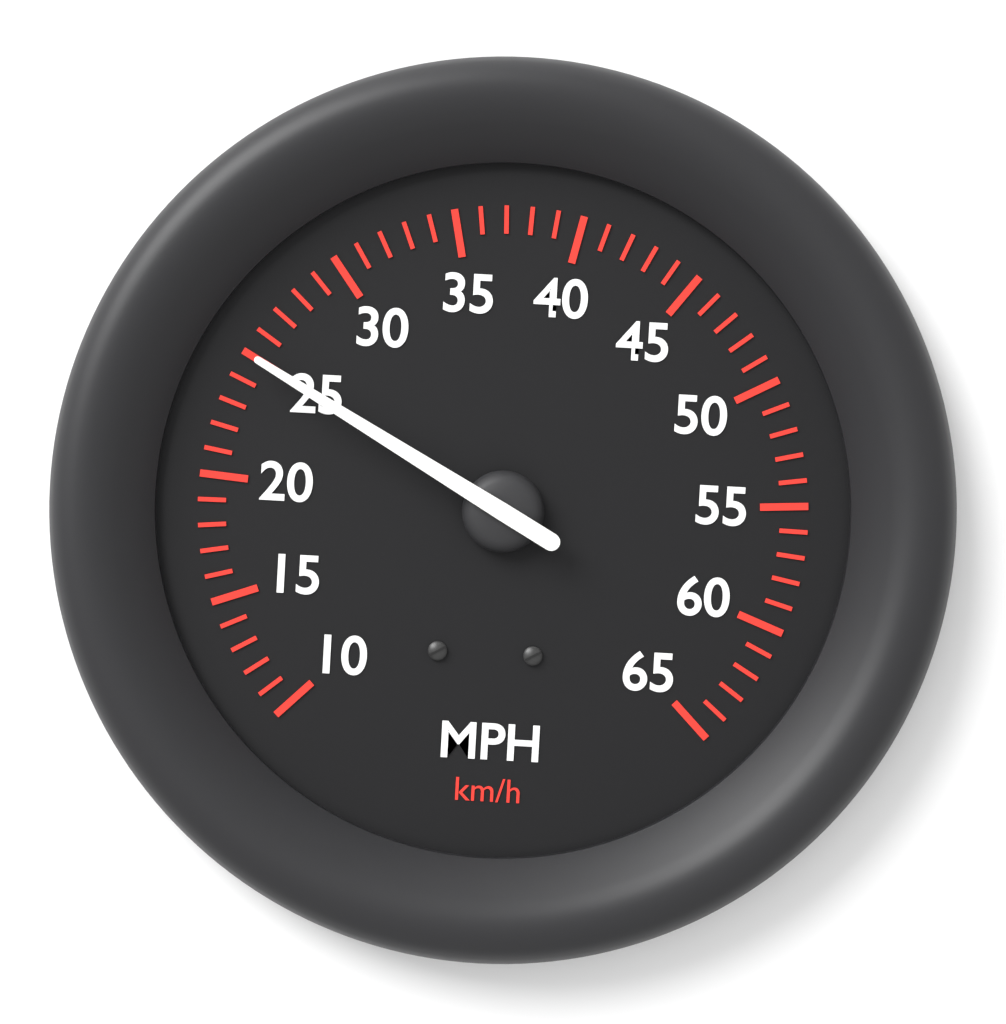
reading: 25 mph
